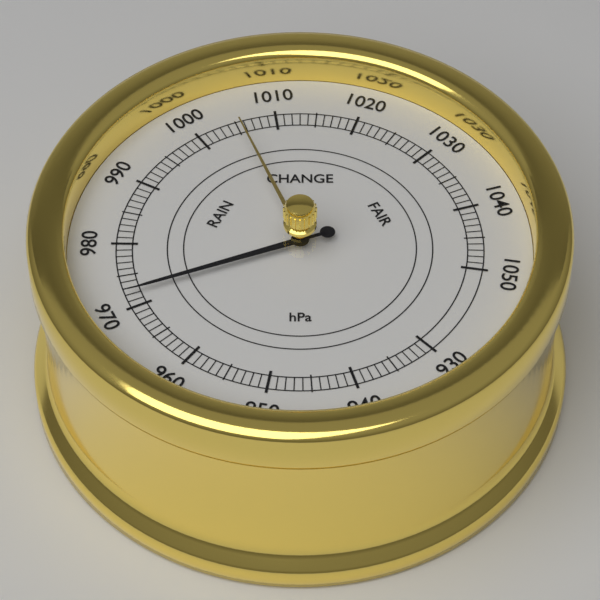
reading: 972 hPa
